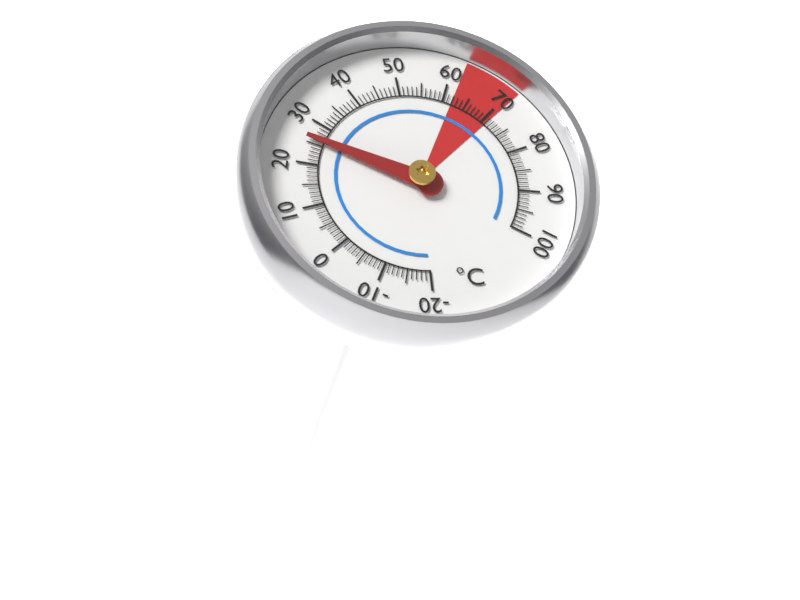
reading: 26 °C
